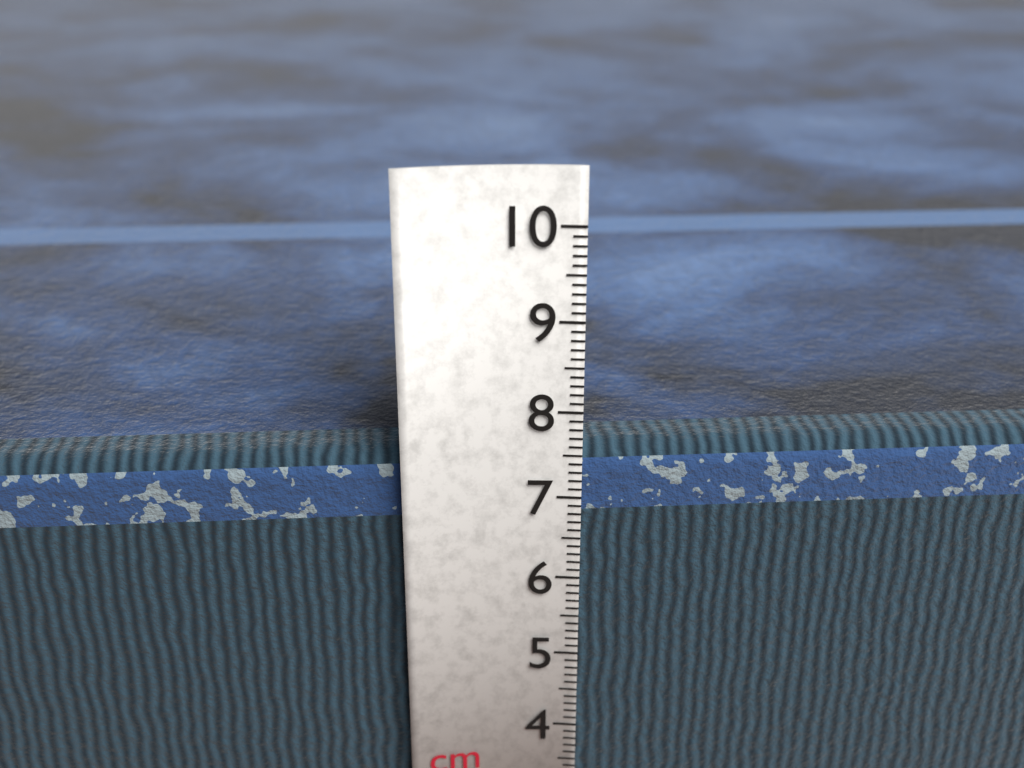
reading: 7.5 cm
